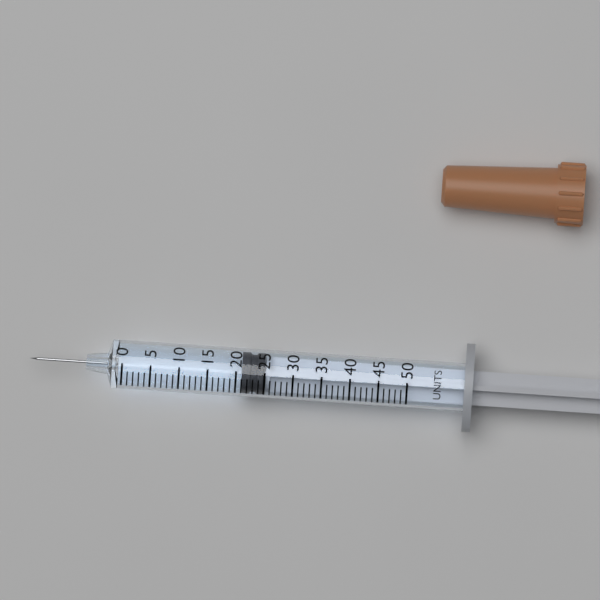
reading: 21 units
